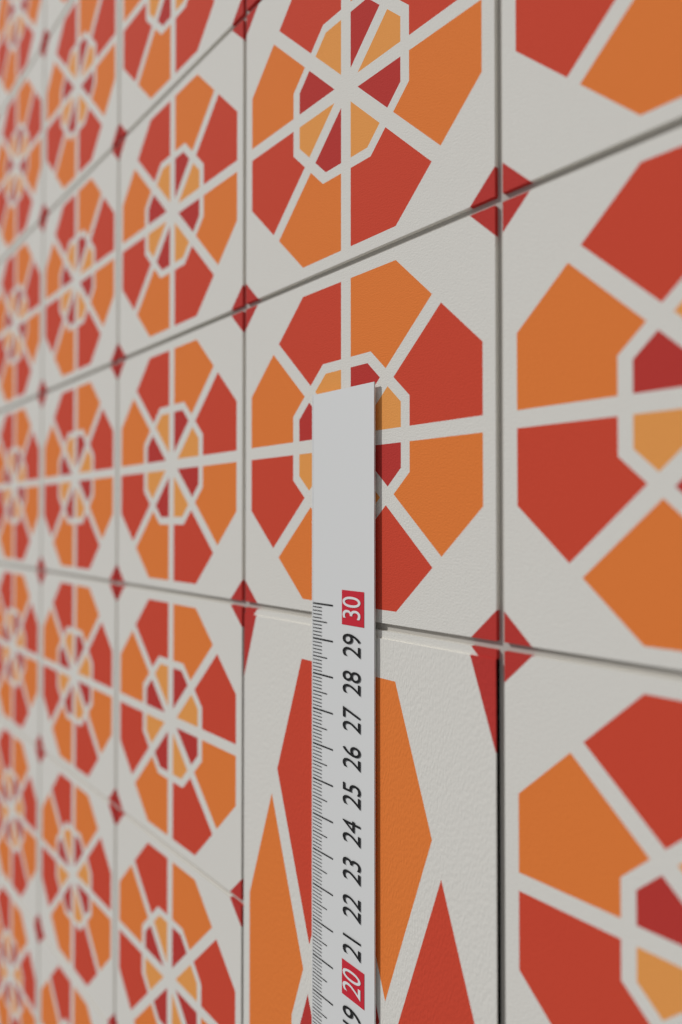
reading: 29.3 cm
